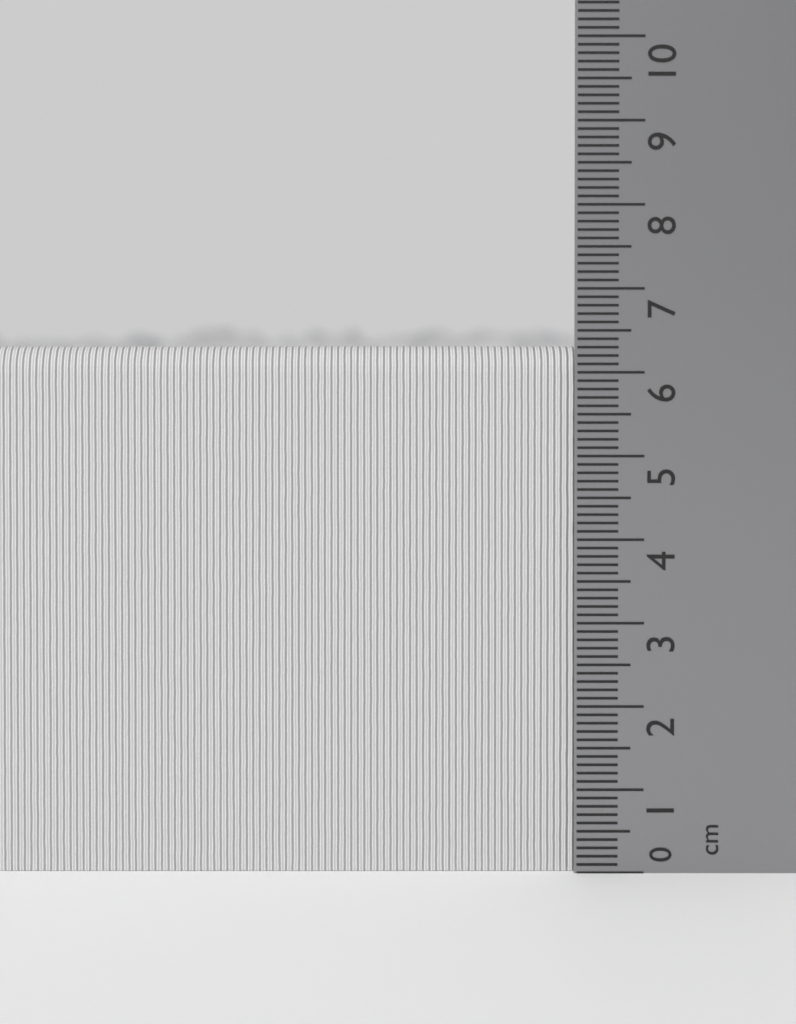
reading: 6.3 cm
